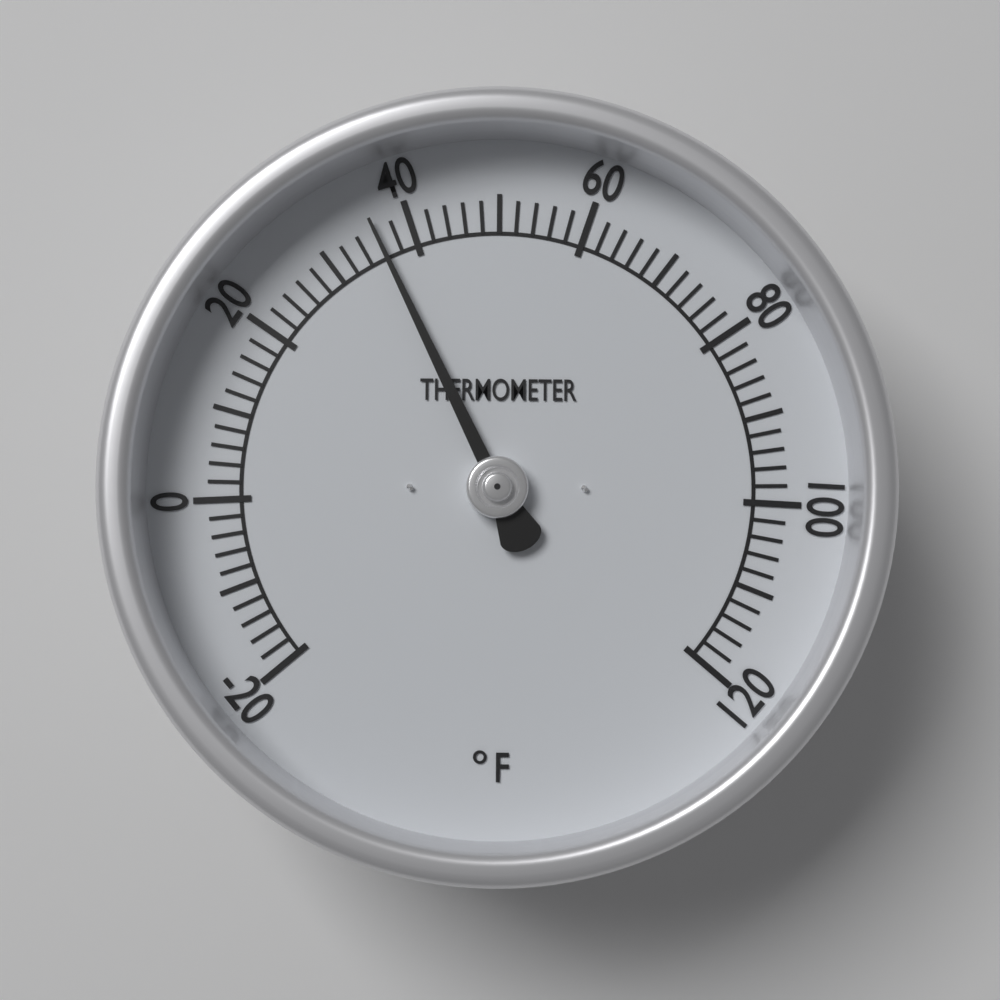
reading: 36 °F
